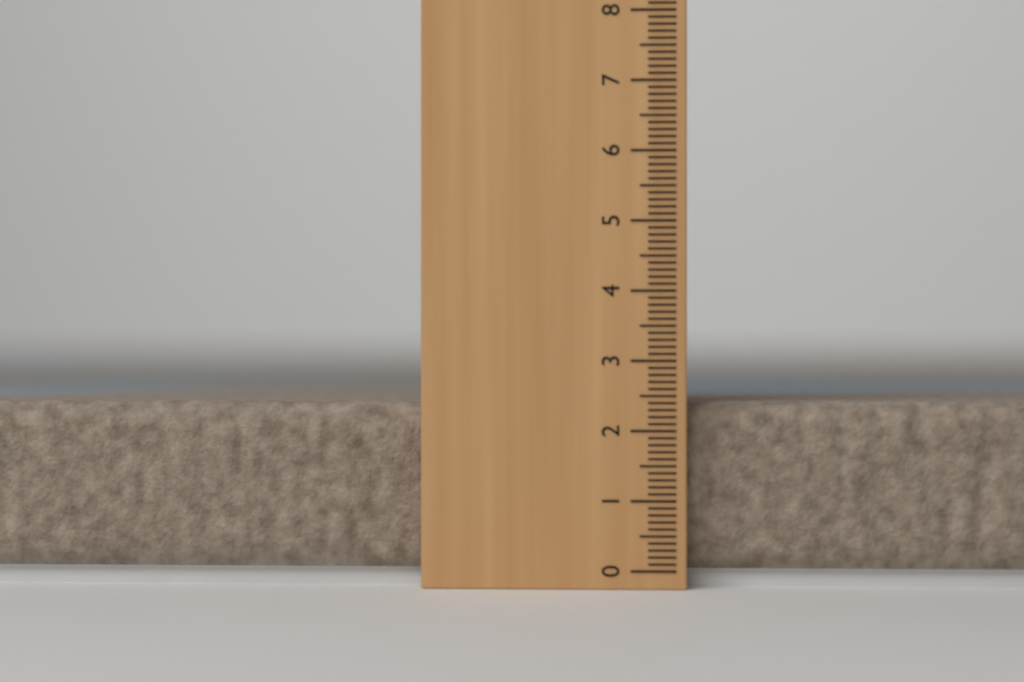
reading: 2.4 cm
